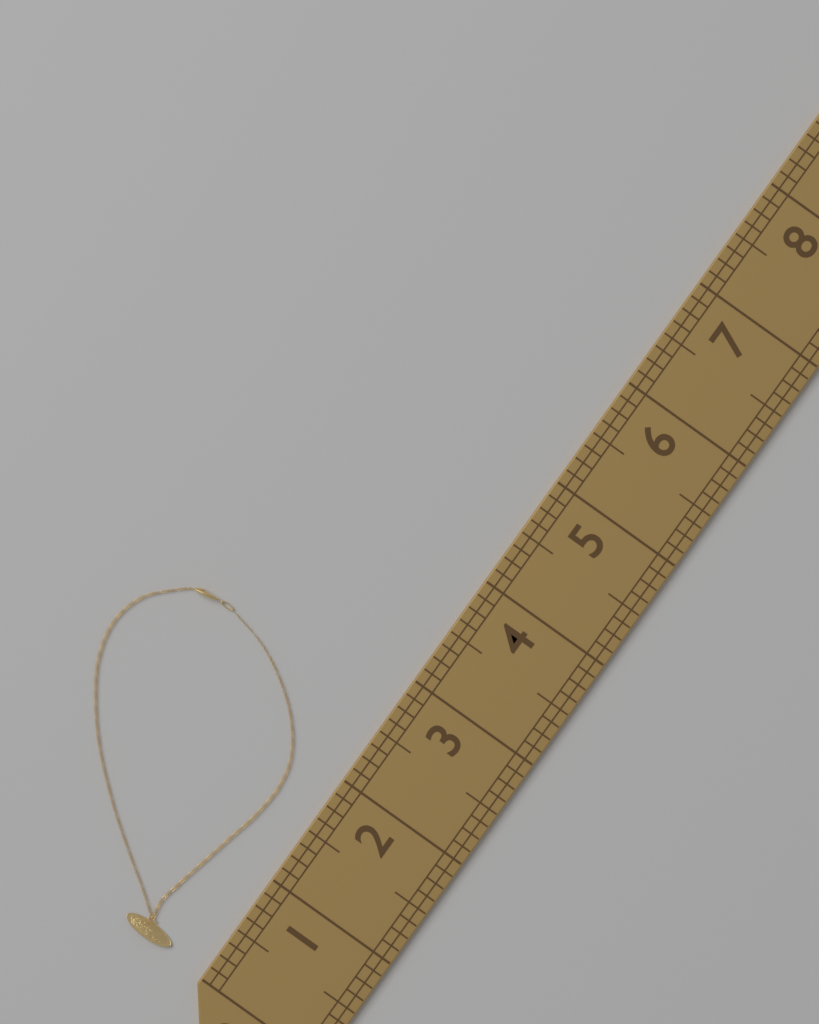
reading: 2.625 (no unit)
